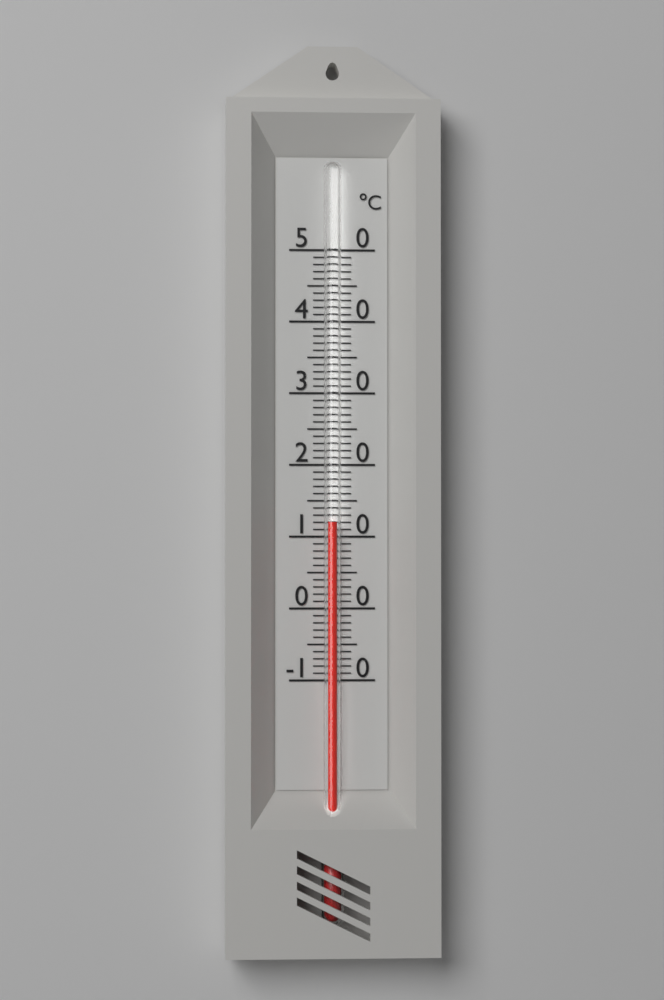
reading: 12 °C
